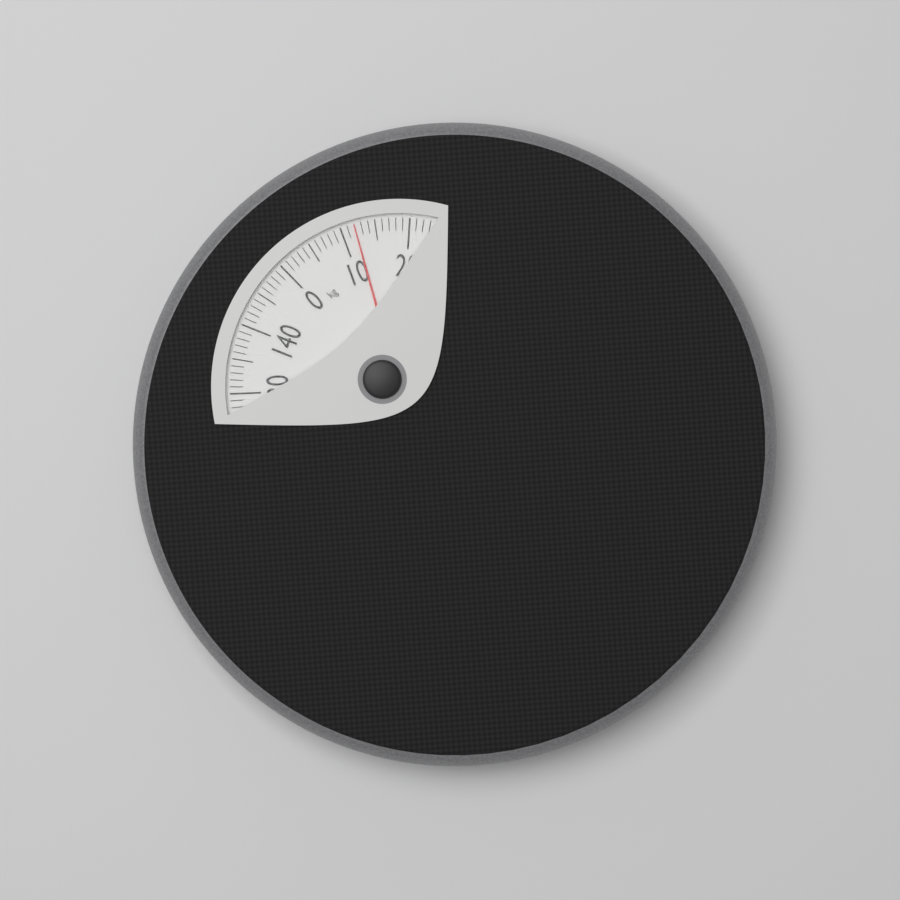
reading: 12 kg
